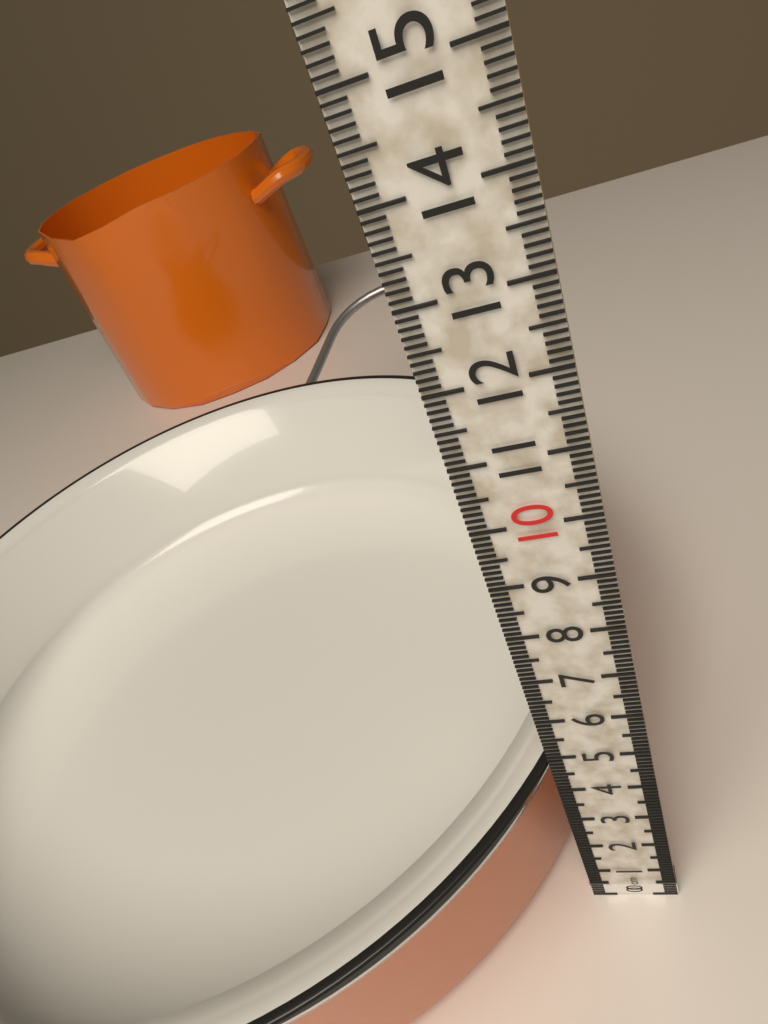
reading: 4.4 cm
